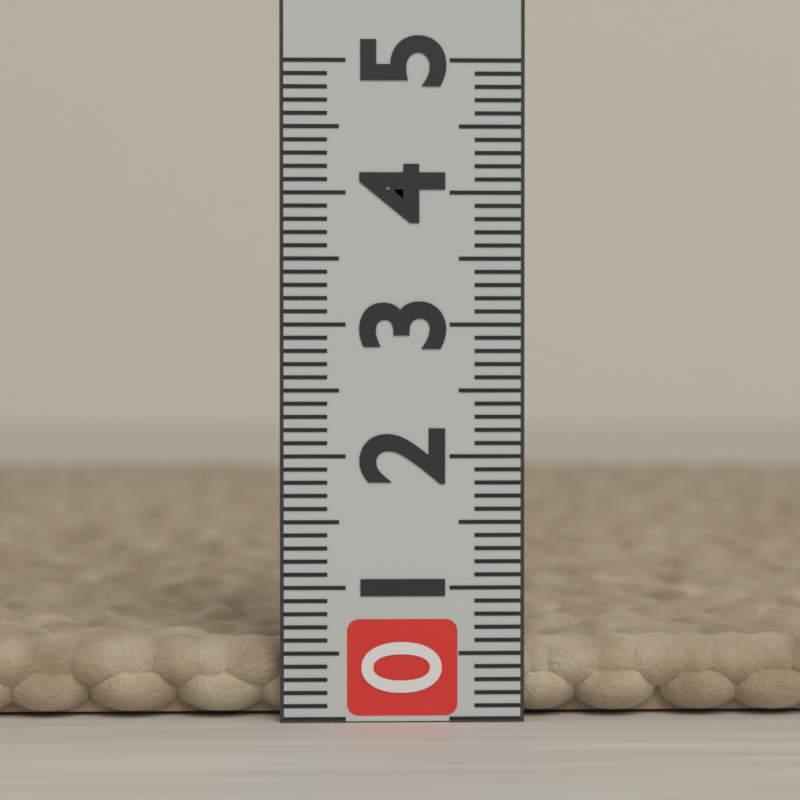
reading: 0.6 (no unit)
